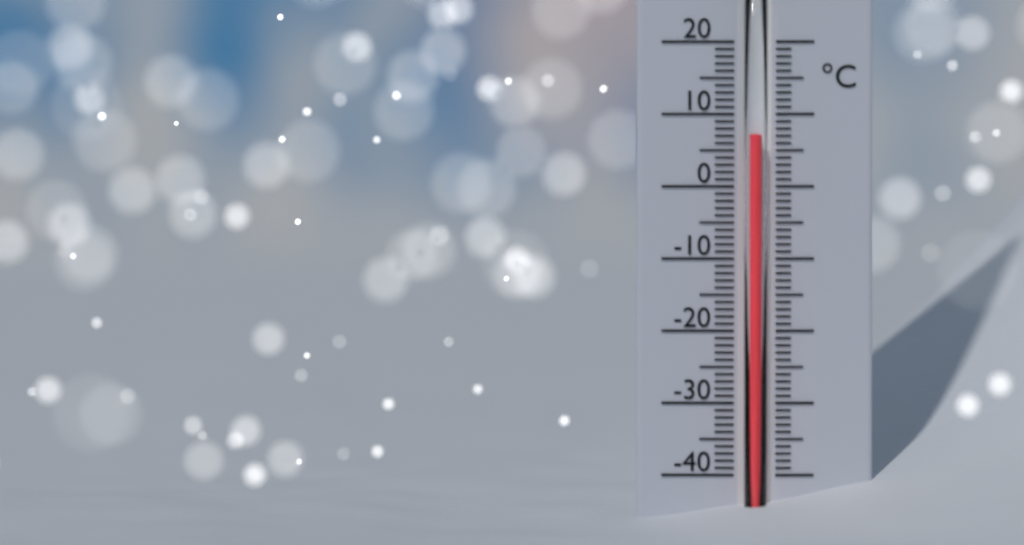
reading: 7 °C
